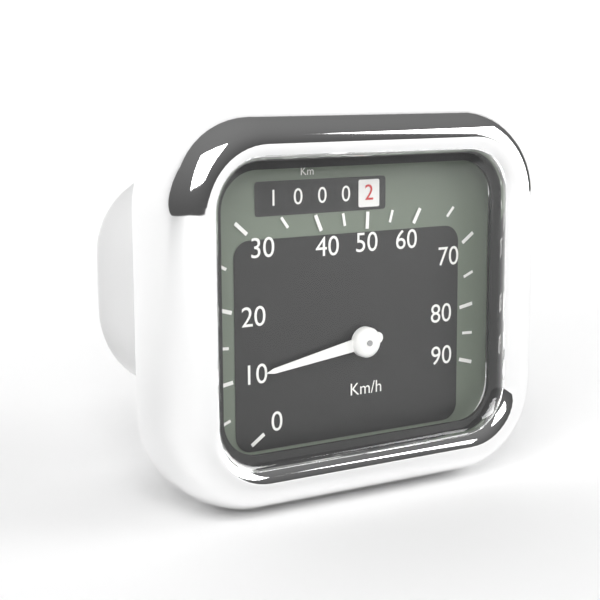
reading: 10 km/h
